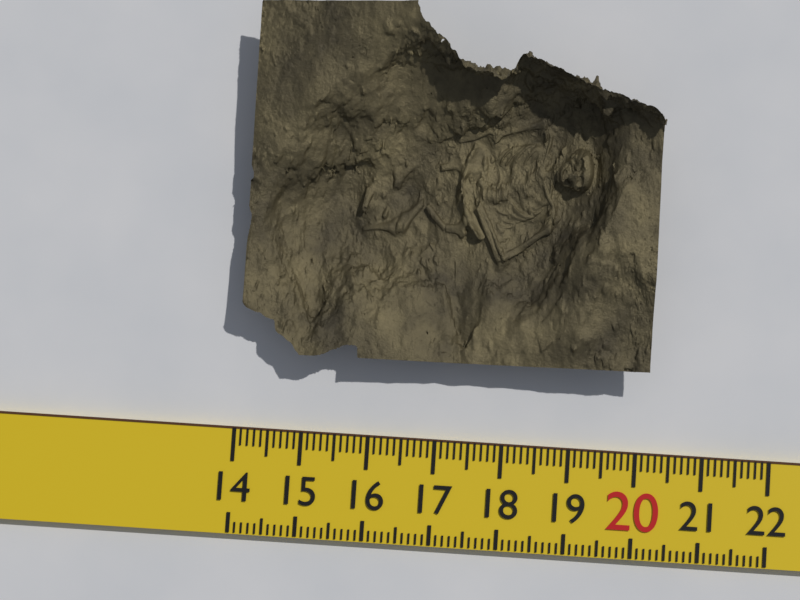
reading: 20.1 (no unit)
